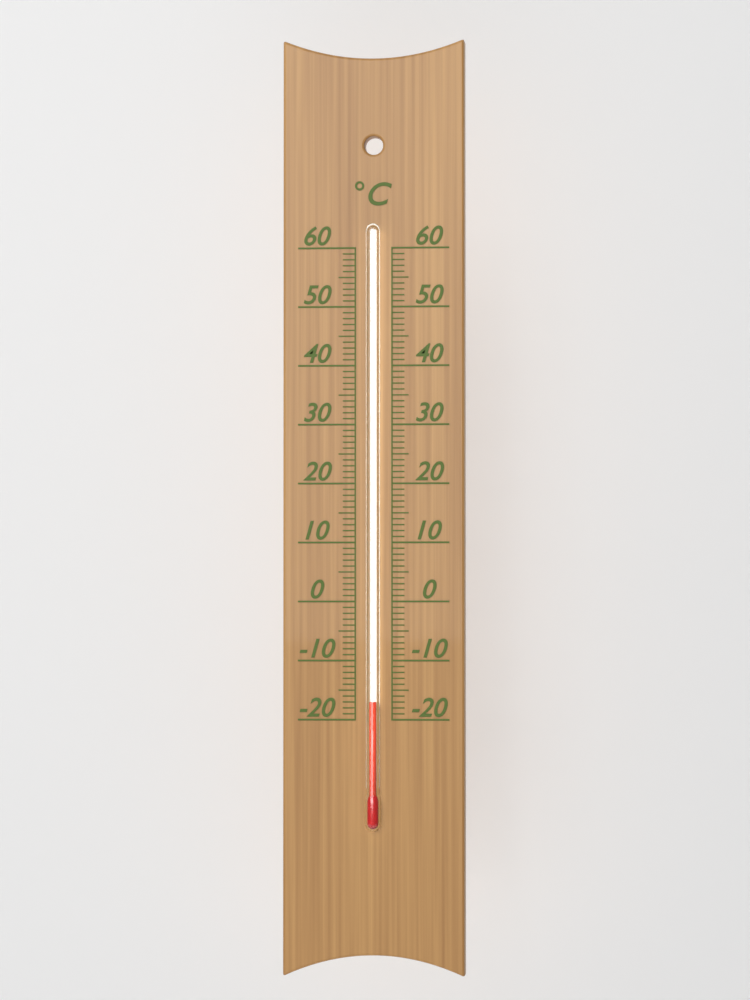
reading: -17 °C
